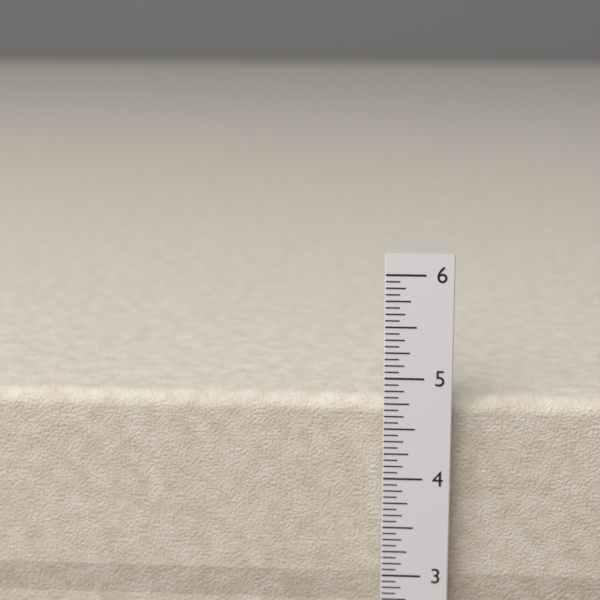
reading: 4.7500 in
